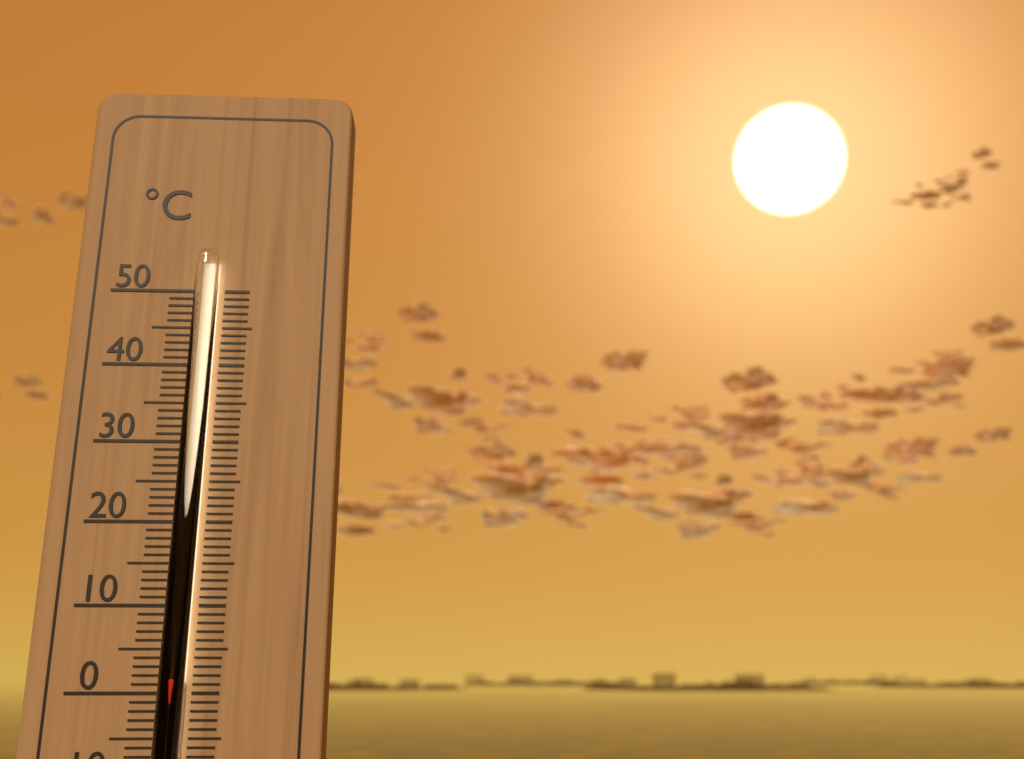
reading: 2 °C
